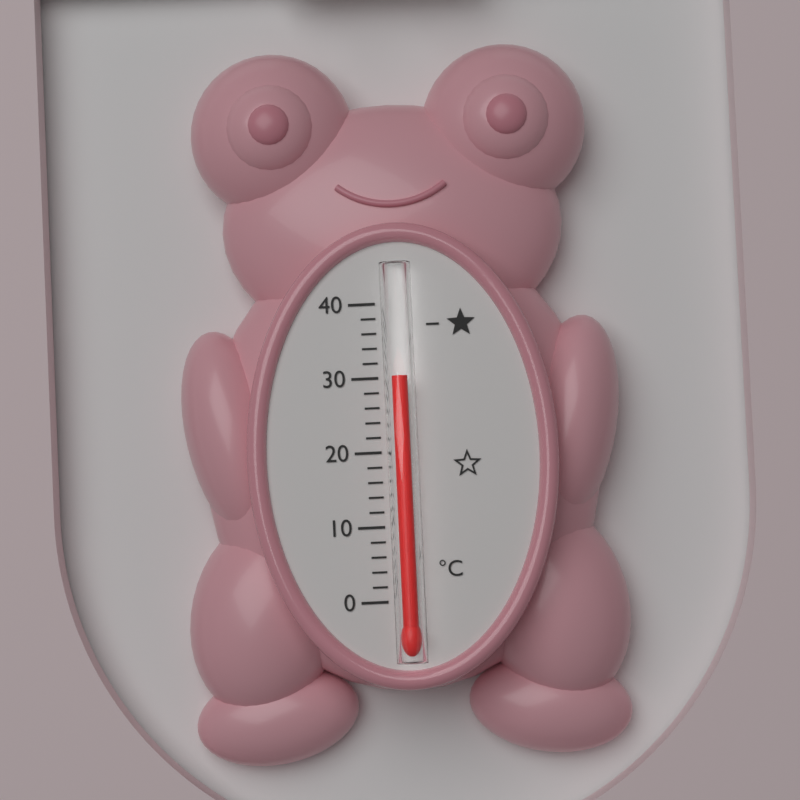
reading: 30 °C
